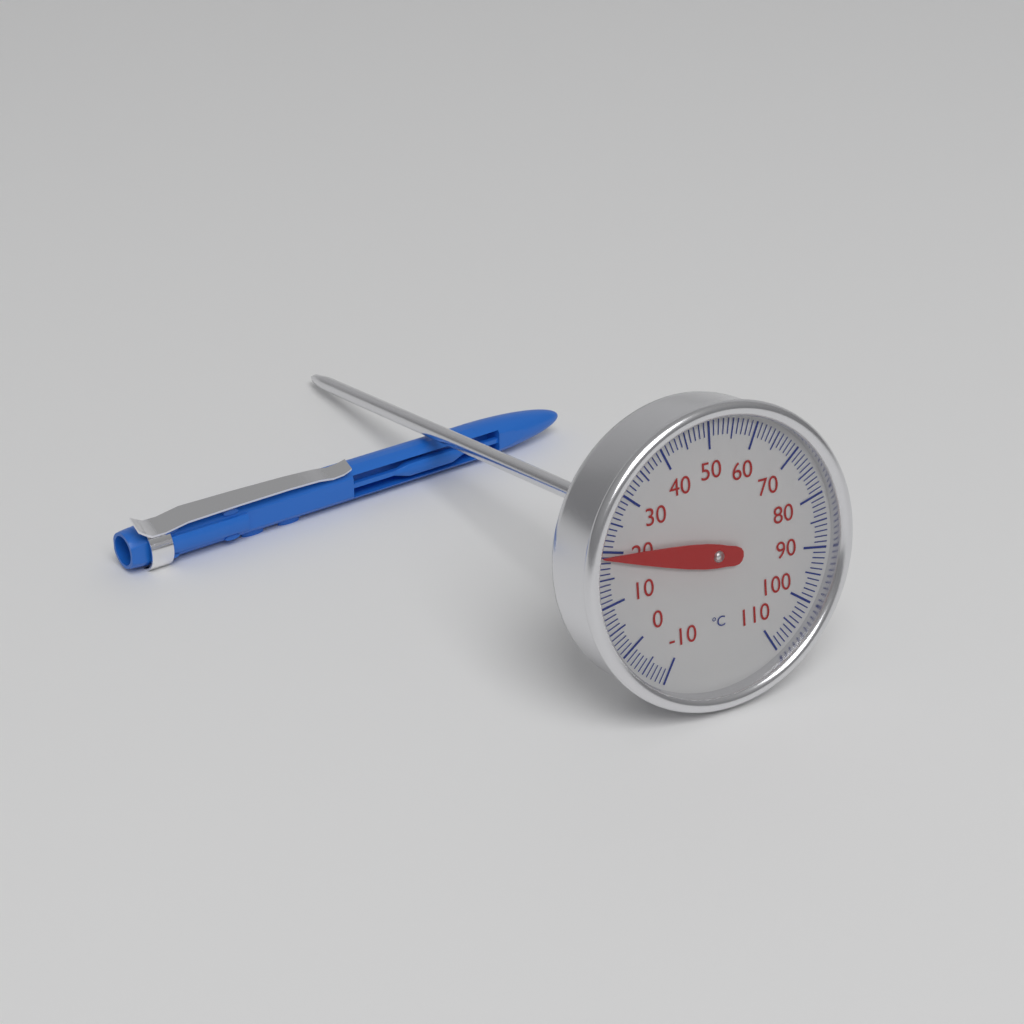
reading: 19 °C
